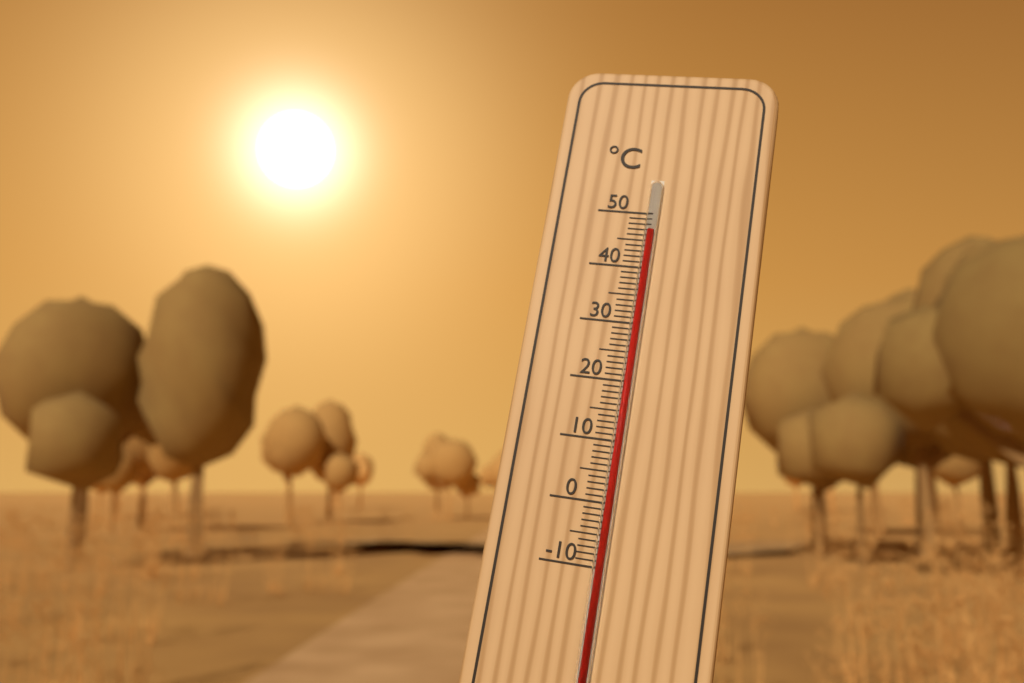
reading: 47 °C
